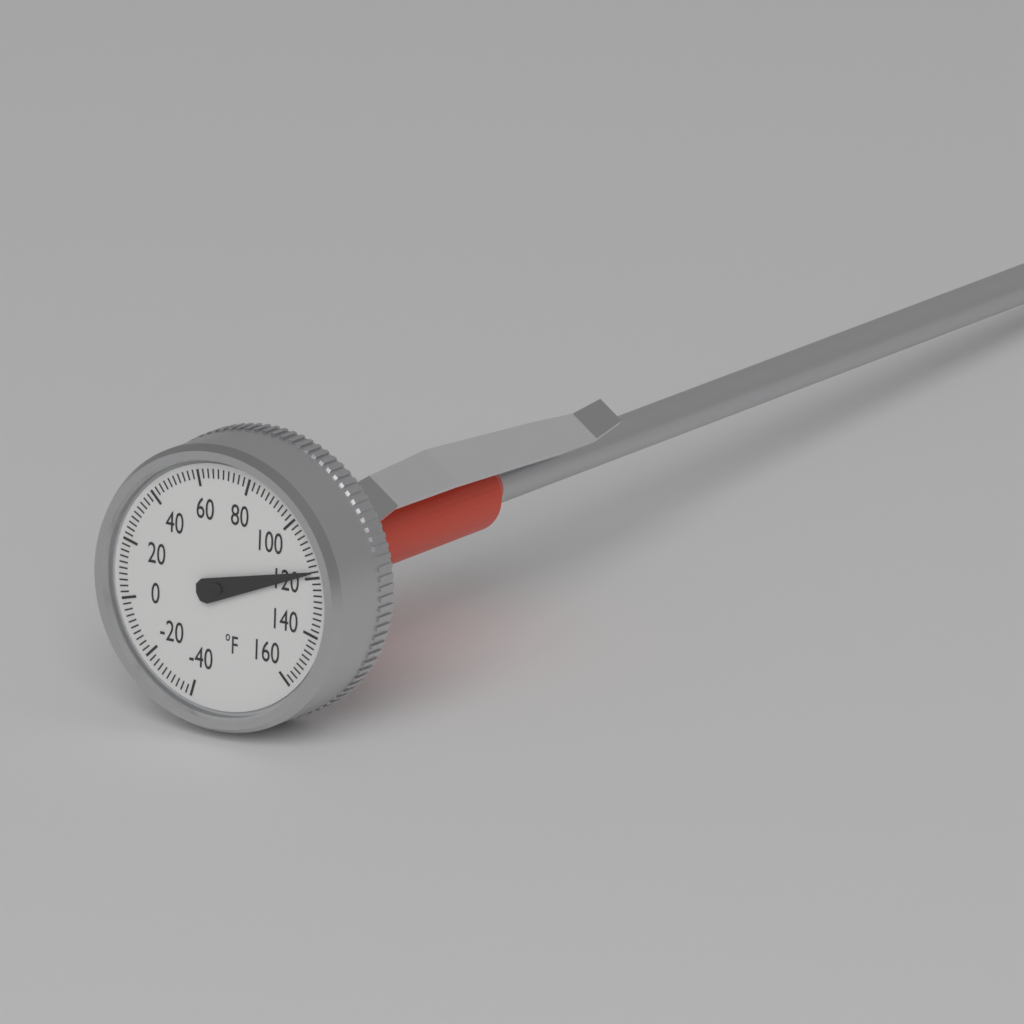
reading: 118 °F
